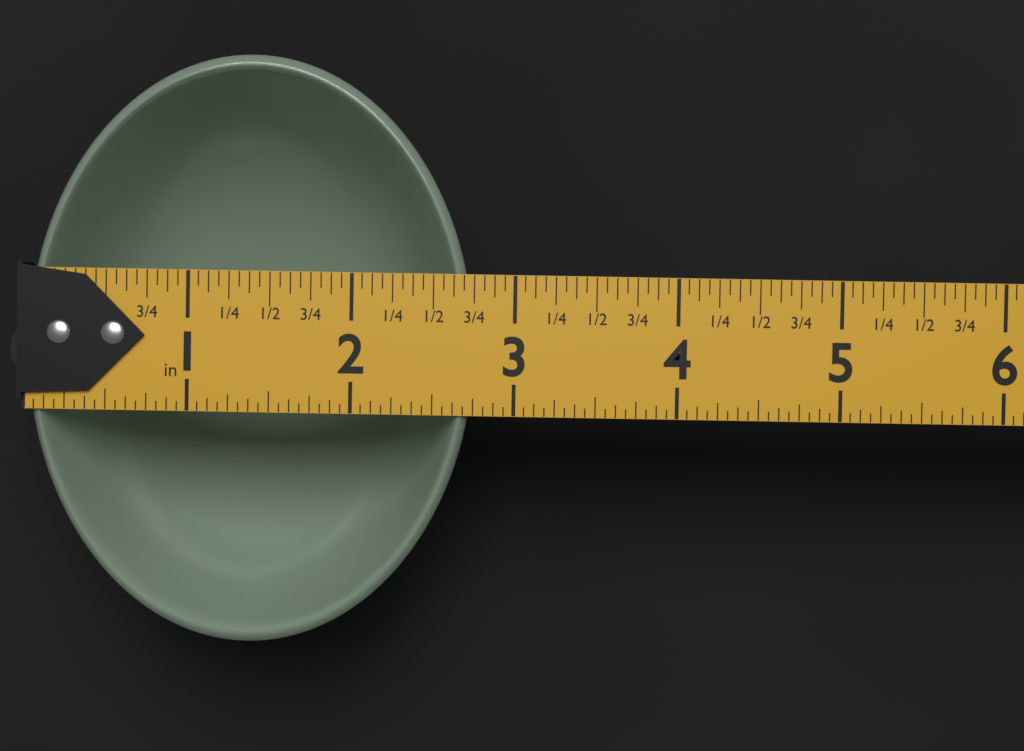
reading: 2.7500 in
